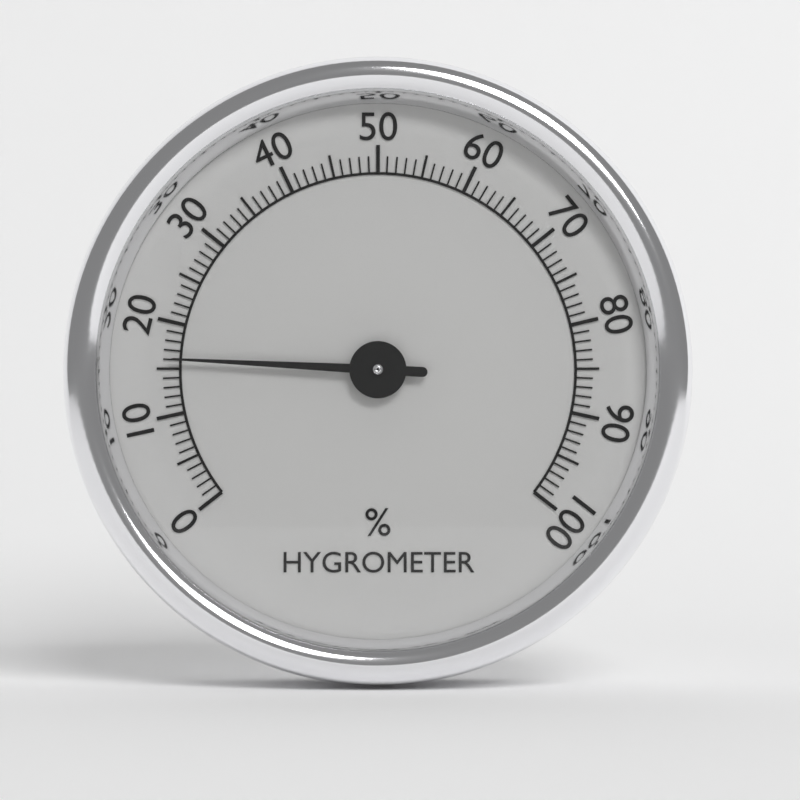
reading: 16 %
